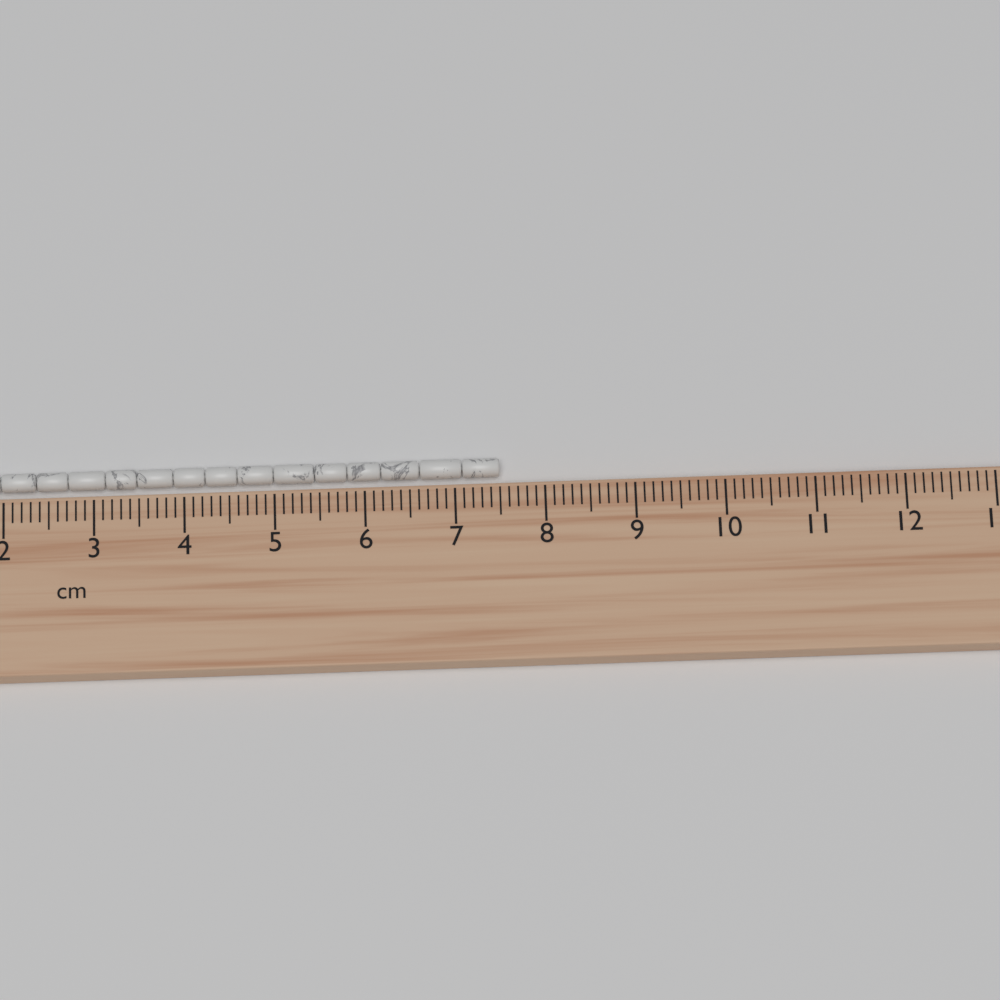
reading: 7.5 cm
